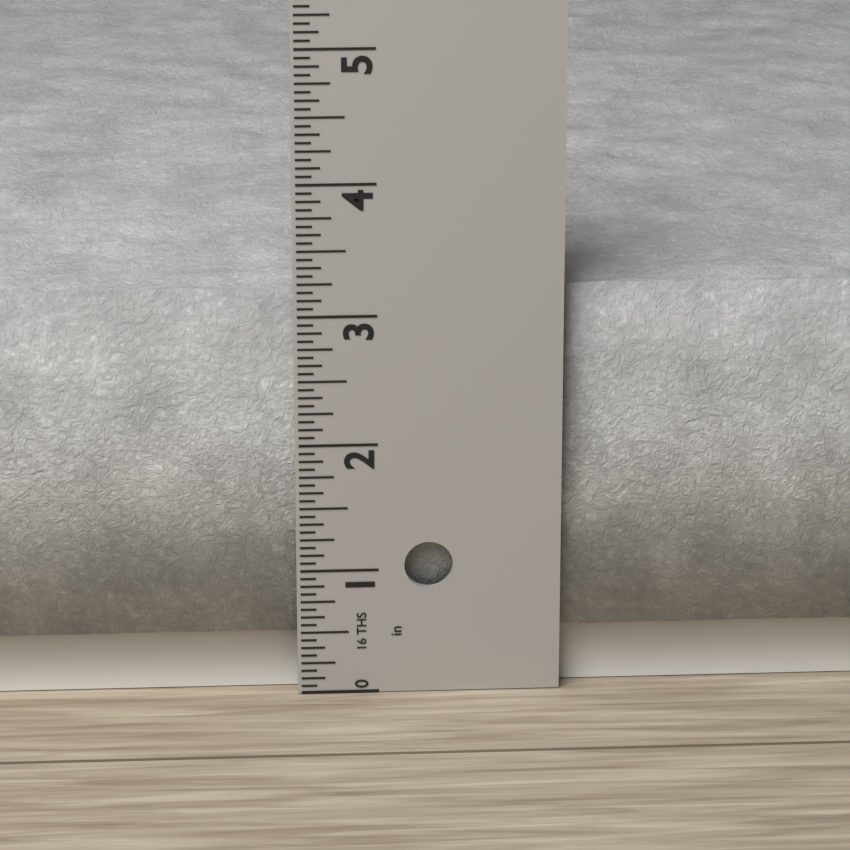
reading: 3.1875 in
